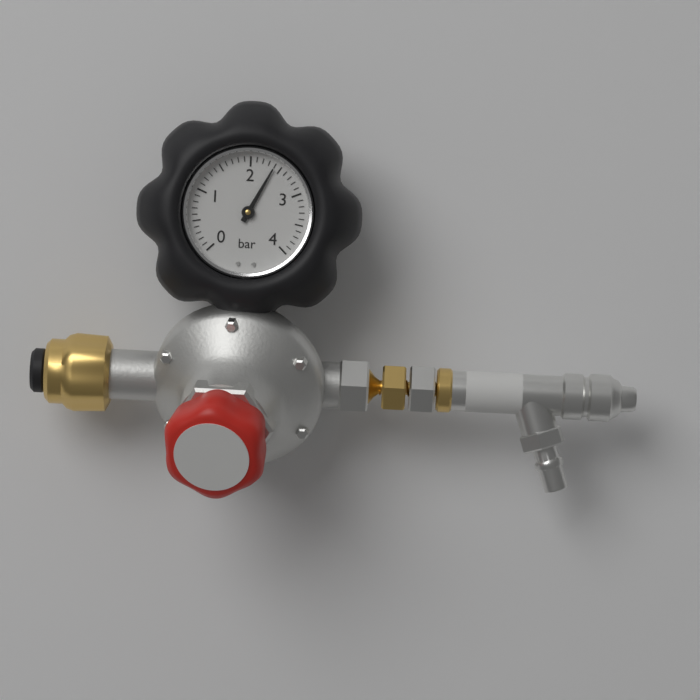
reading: 2.4 bar
